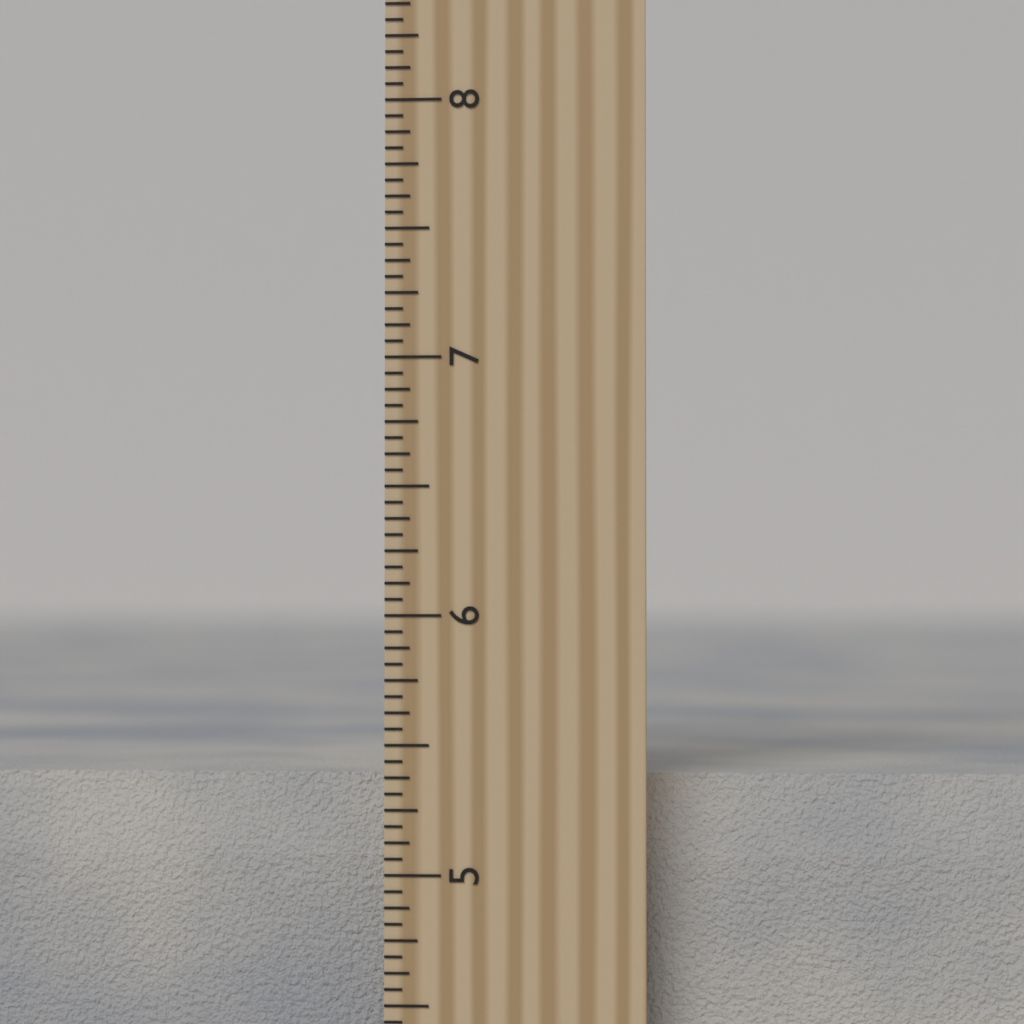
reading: 5.3750 inch
